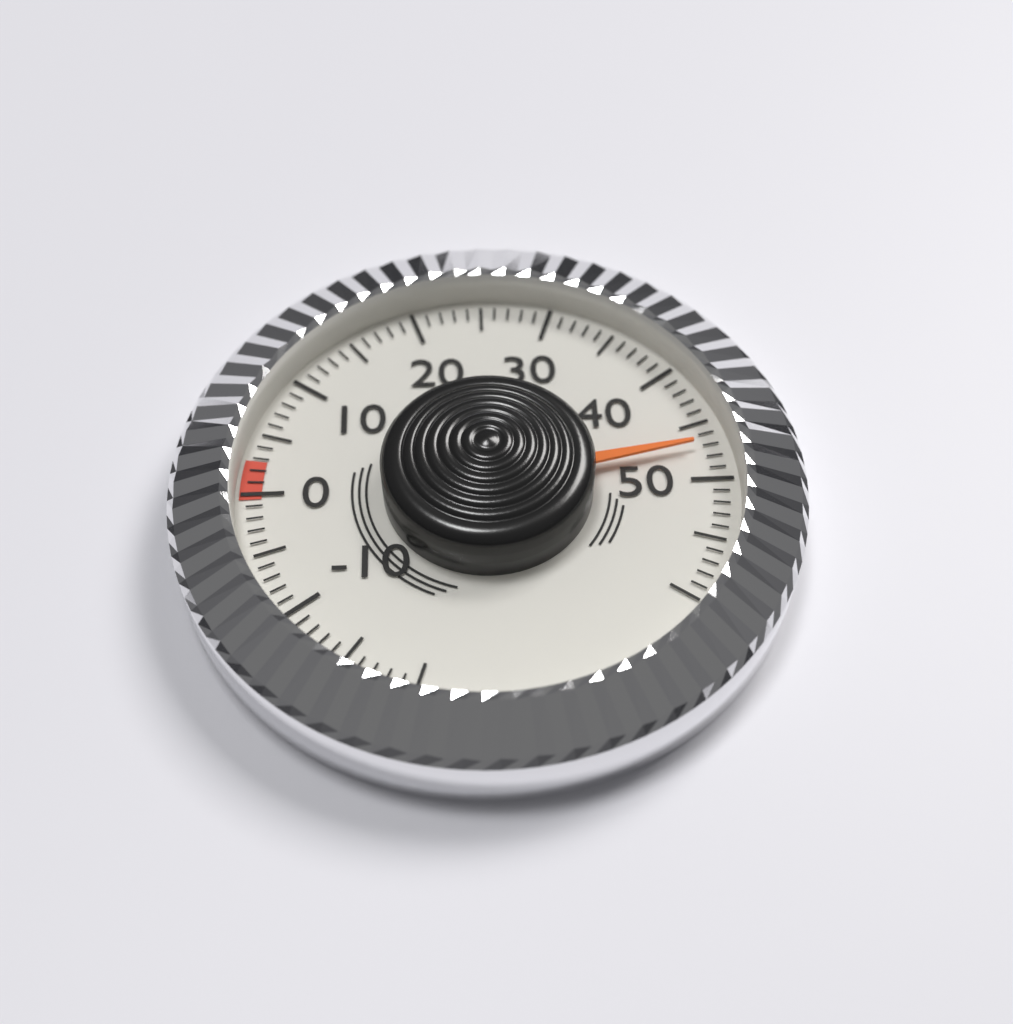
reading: 47 (no unit)
